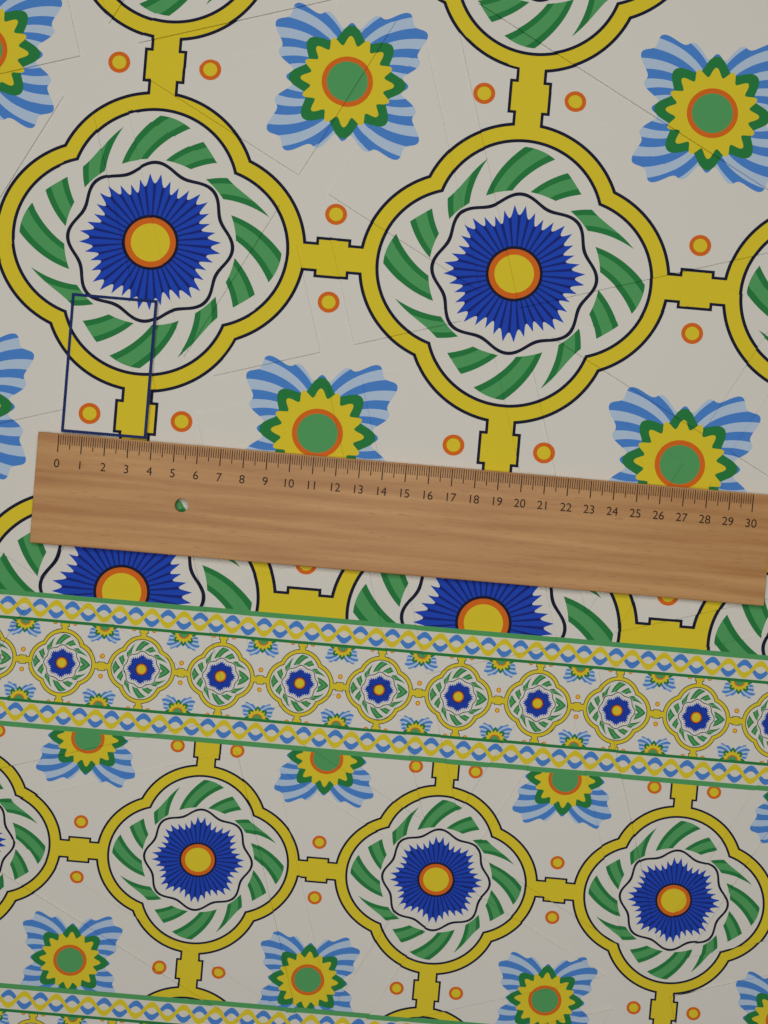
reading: 3.7 (no unit)
